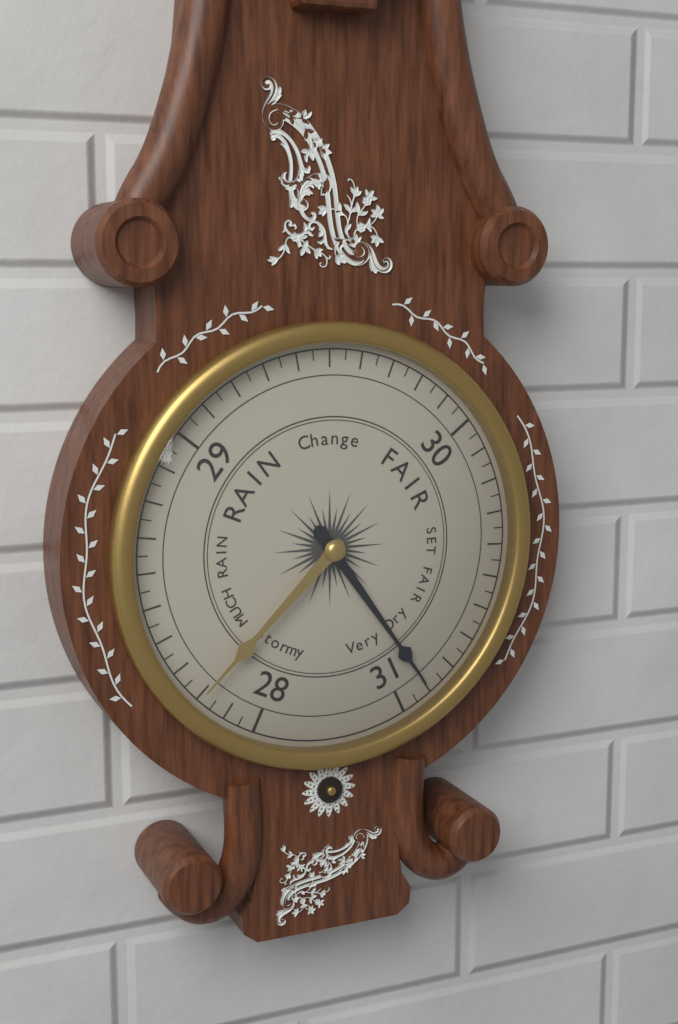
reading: 30.90 (no unit)
